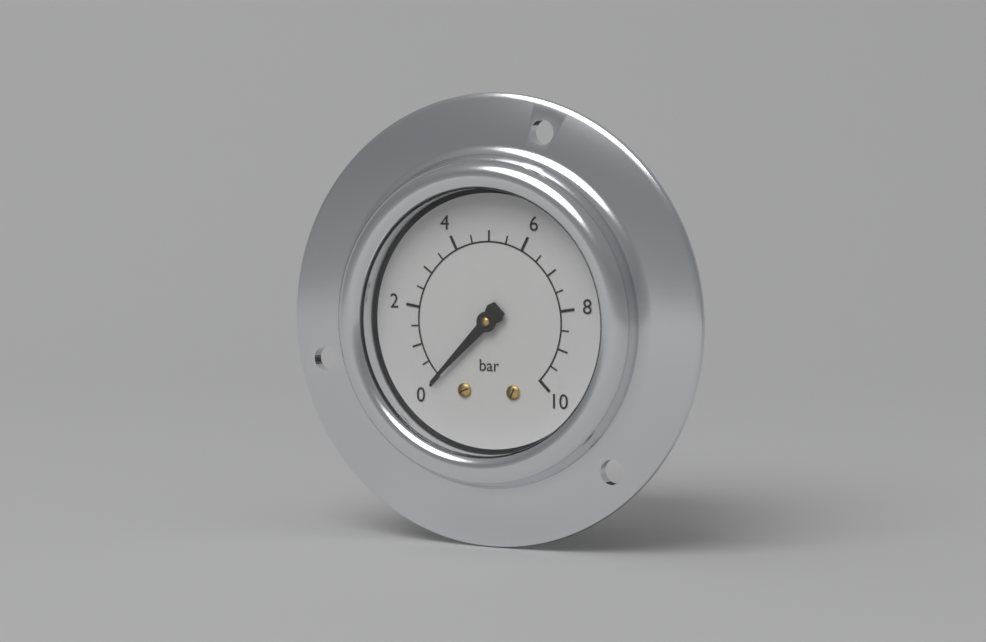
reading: 0.0 bar
